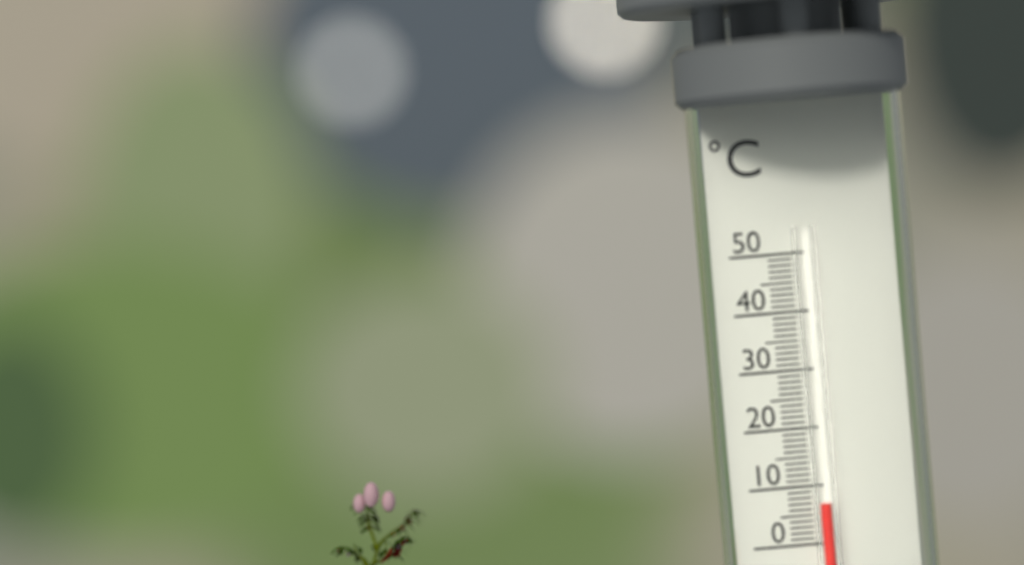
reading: 7 °C
